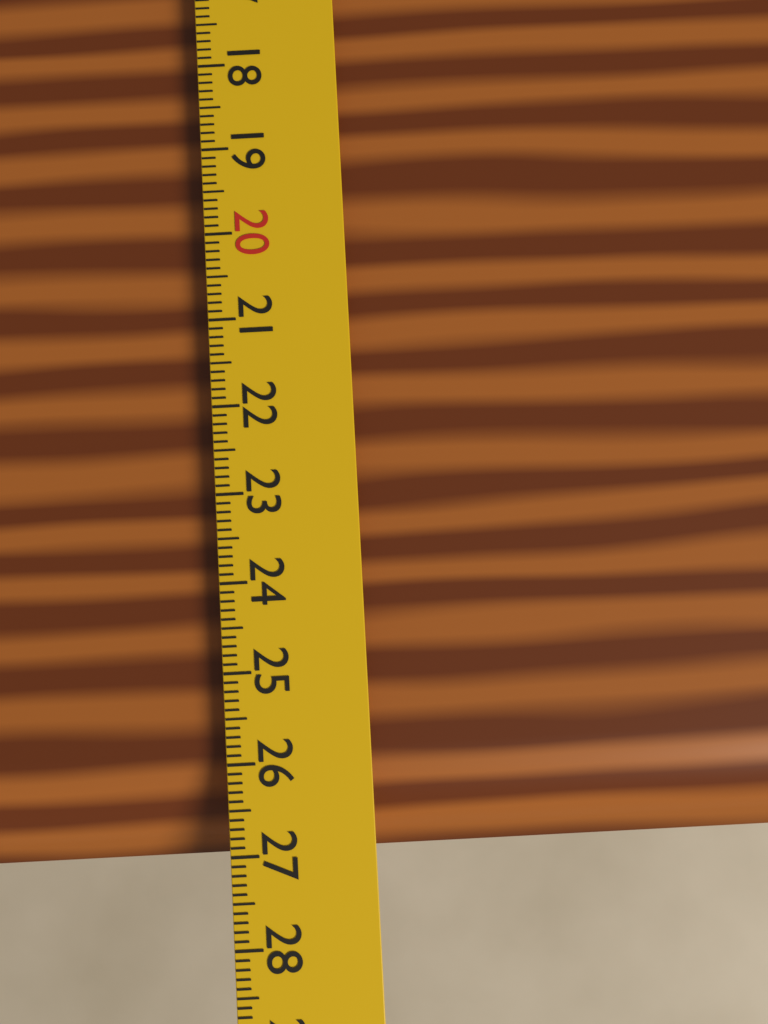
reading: 27.1 cm
